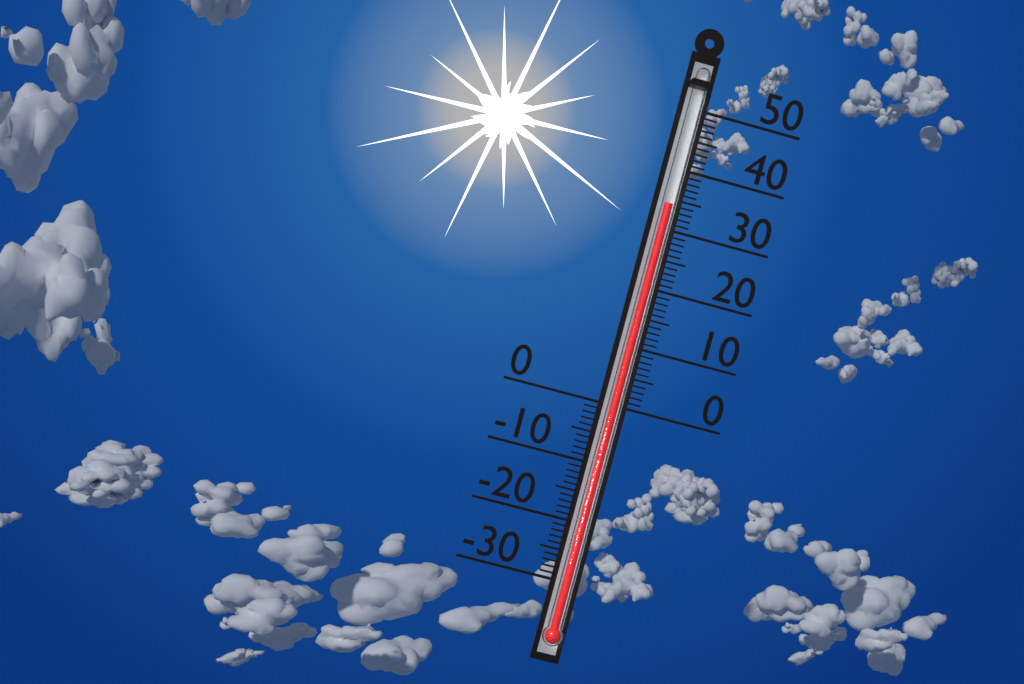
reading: 34 (no unit)
